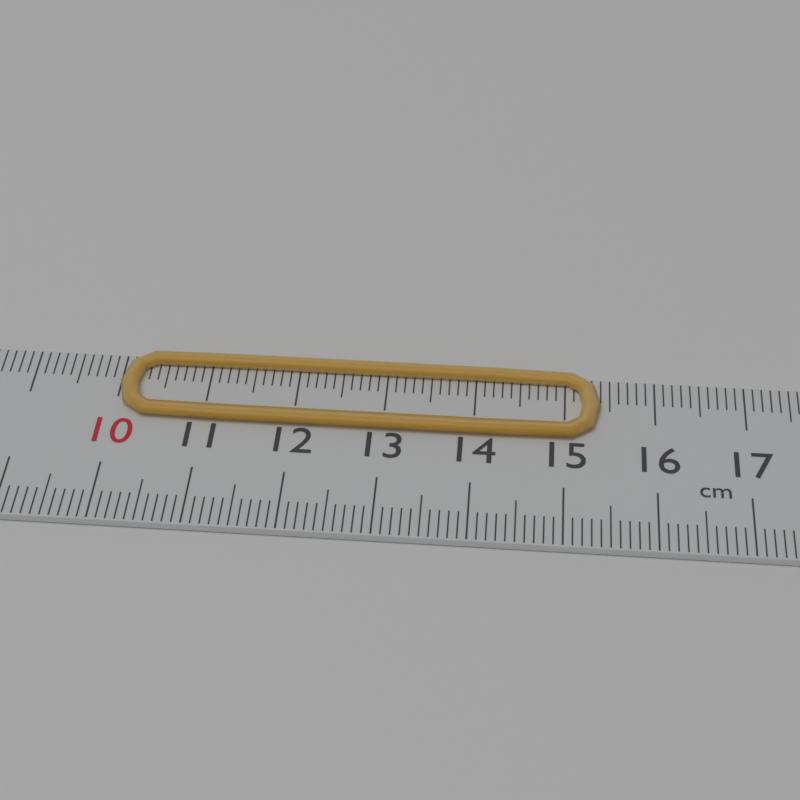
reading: 15.4 cm
